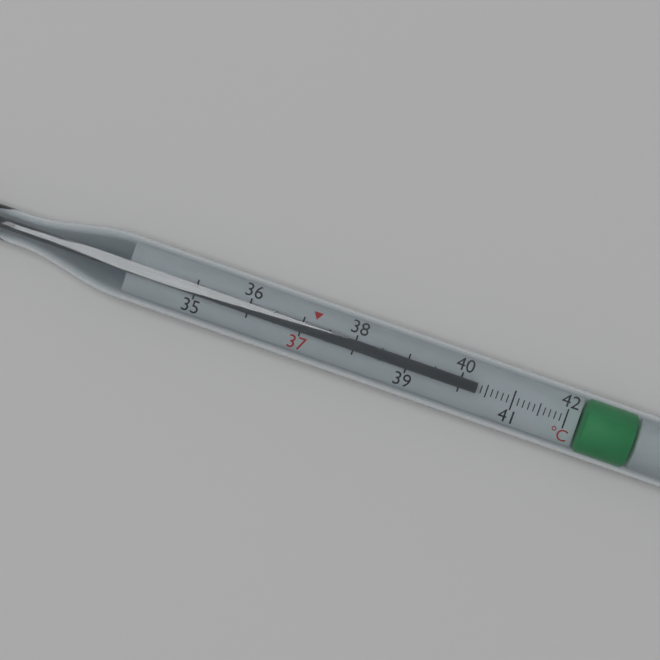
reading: 40.3 °C
